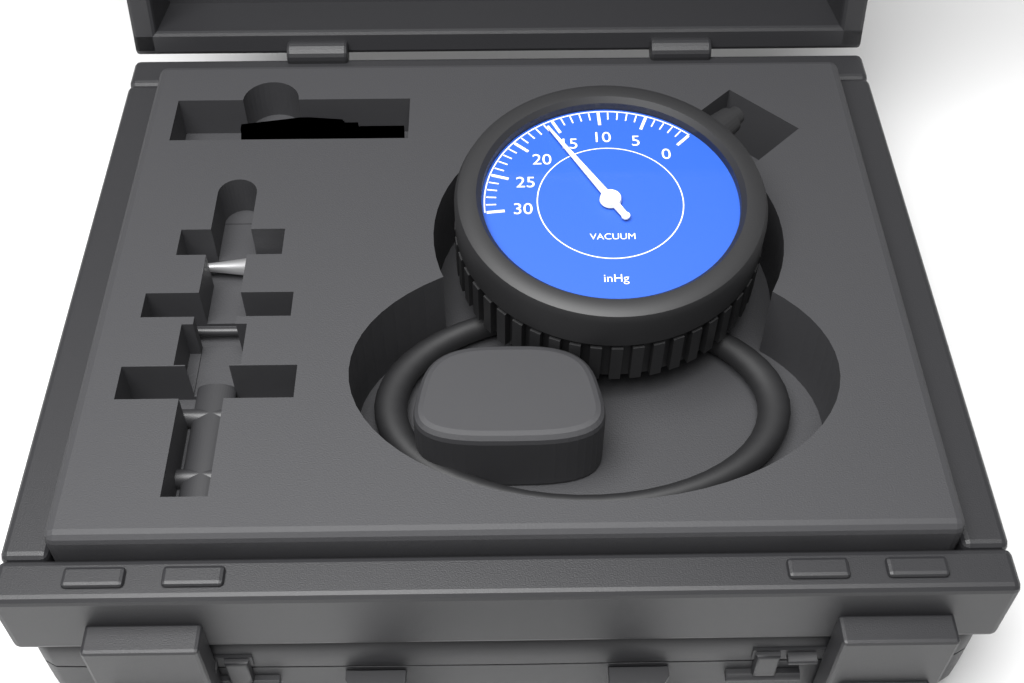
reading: 16 inHg
